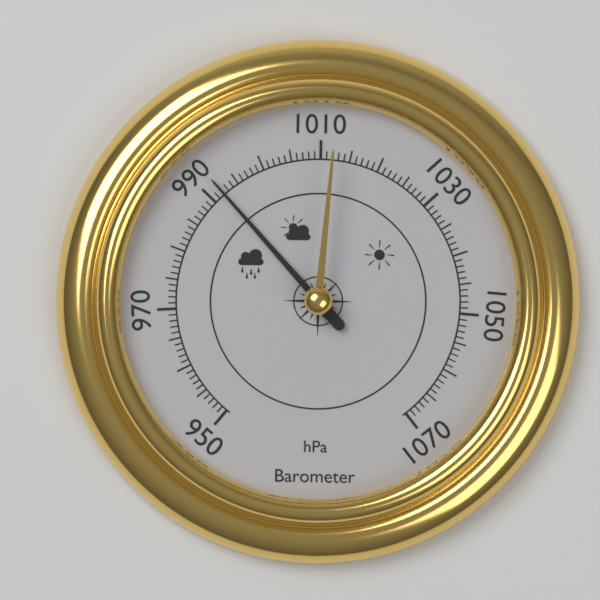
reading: 992 hPa
